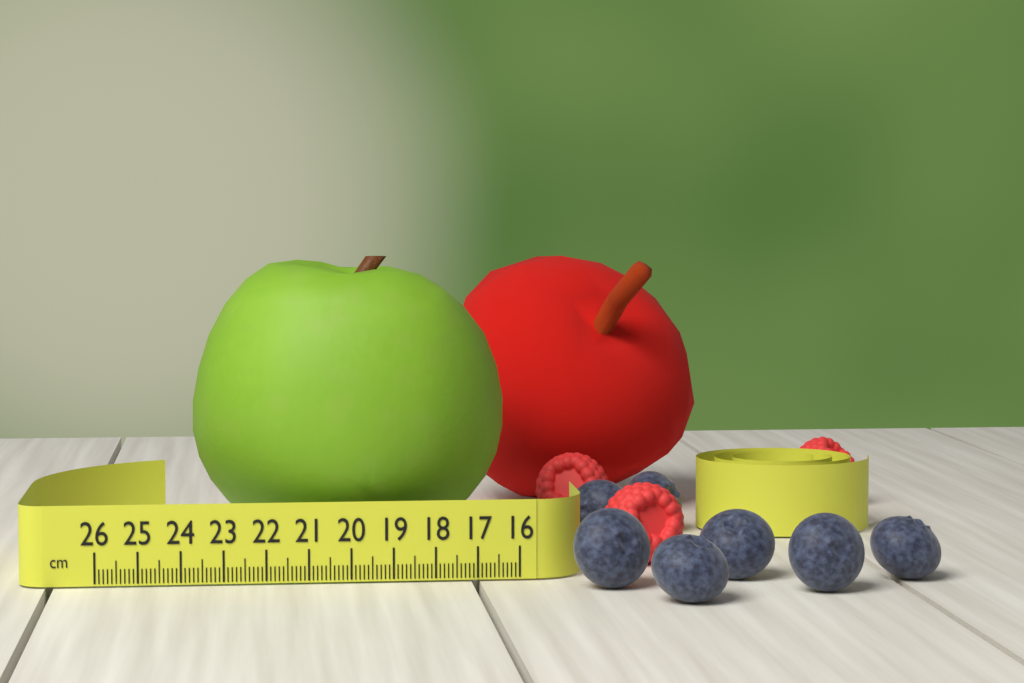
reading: 23.8 cm
